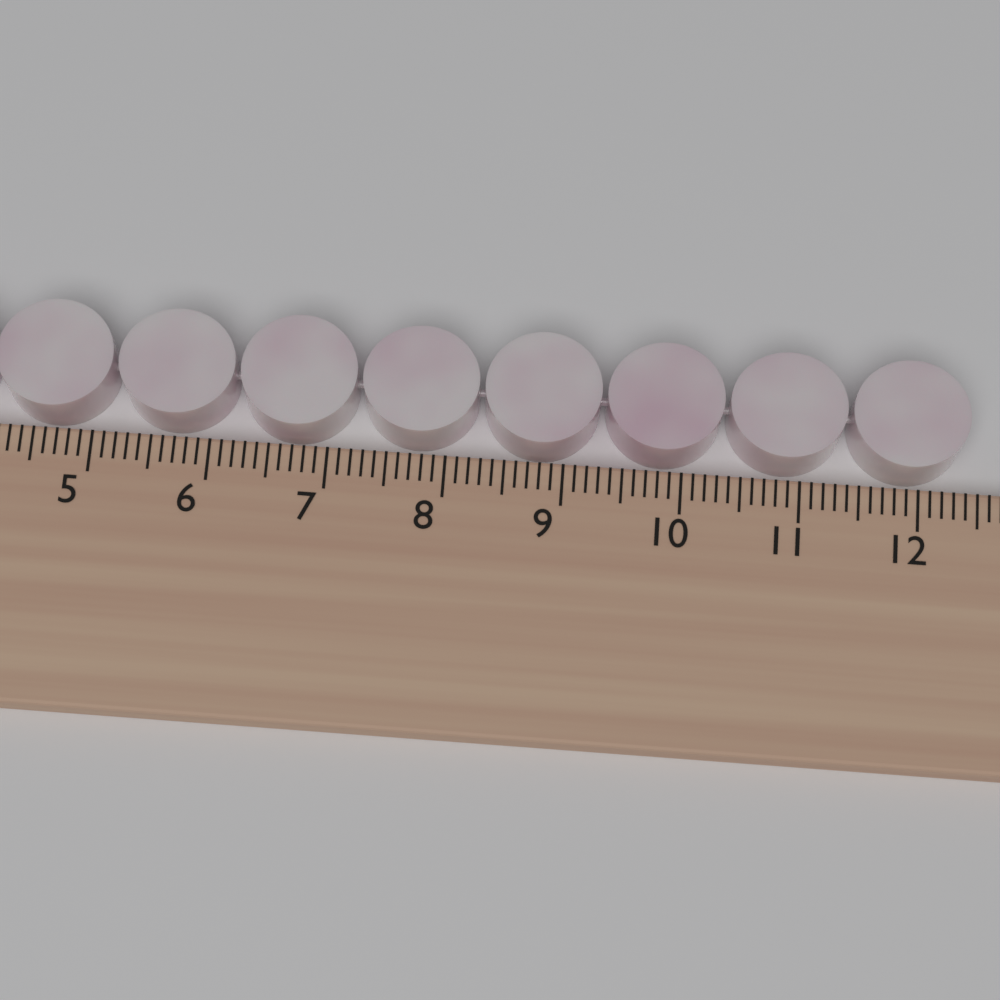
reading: 12.4 cm
